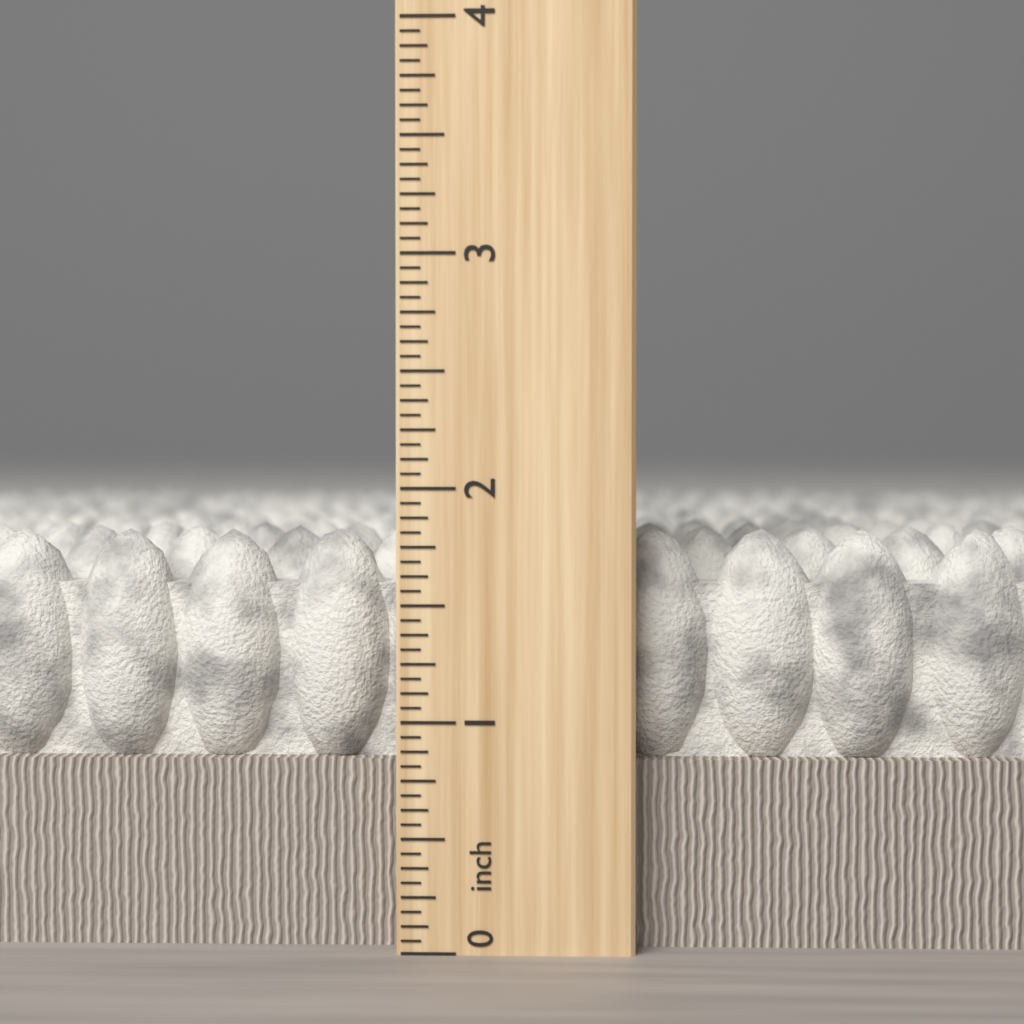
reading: 1.8125 inch
